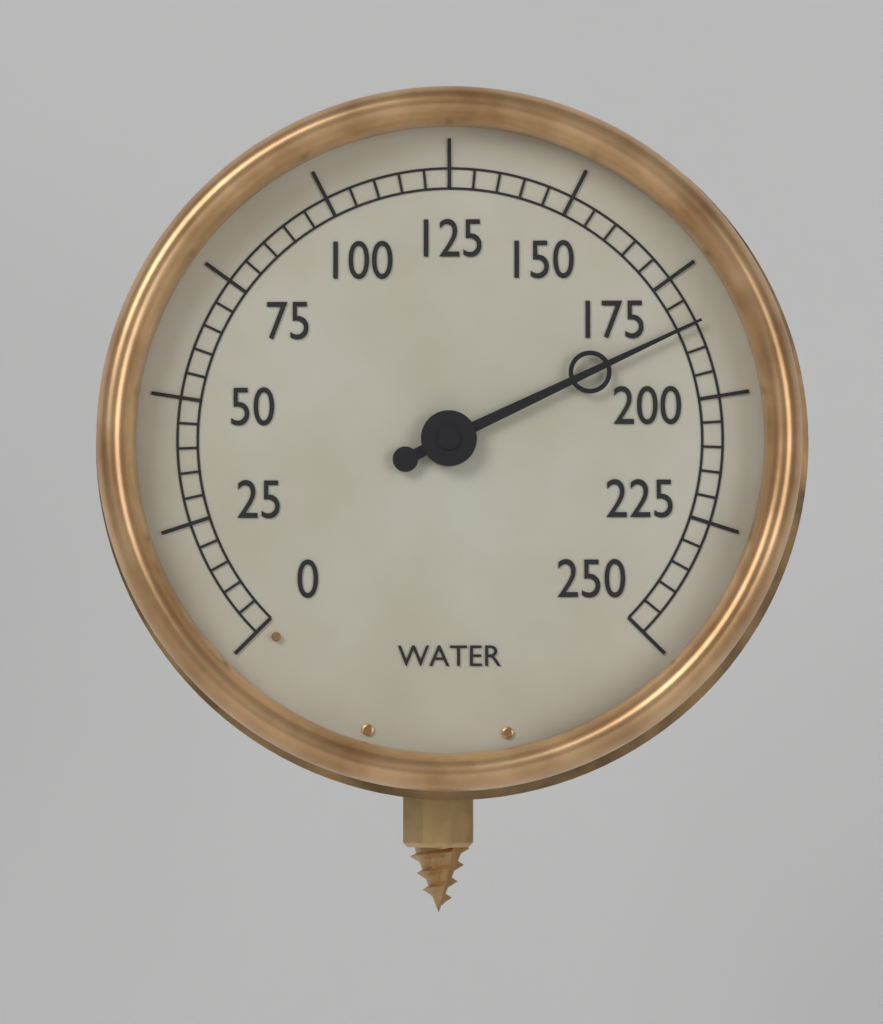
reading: 185 (no unit)
